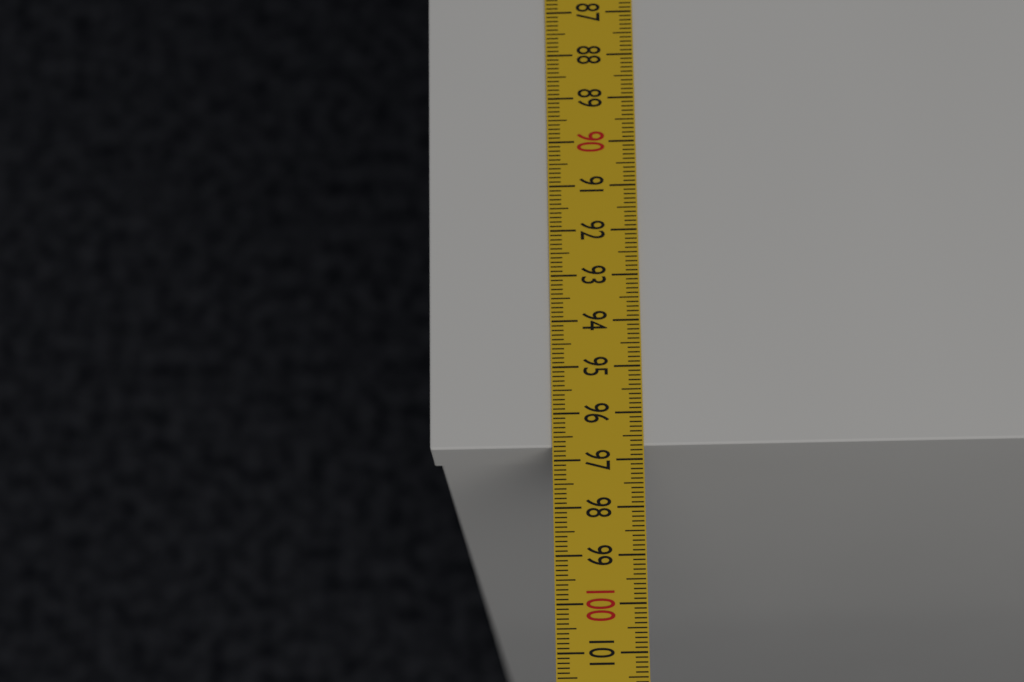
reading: 96.7 cm
